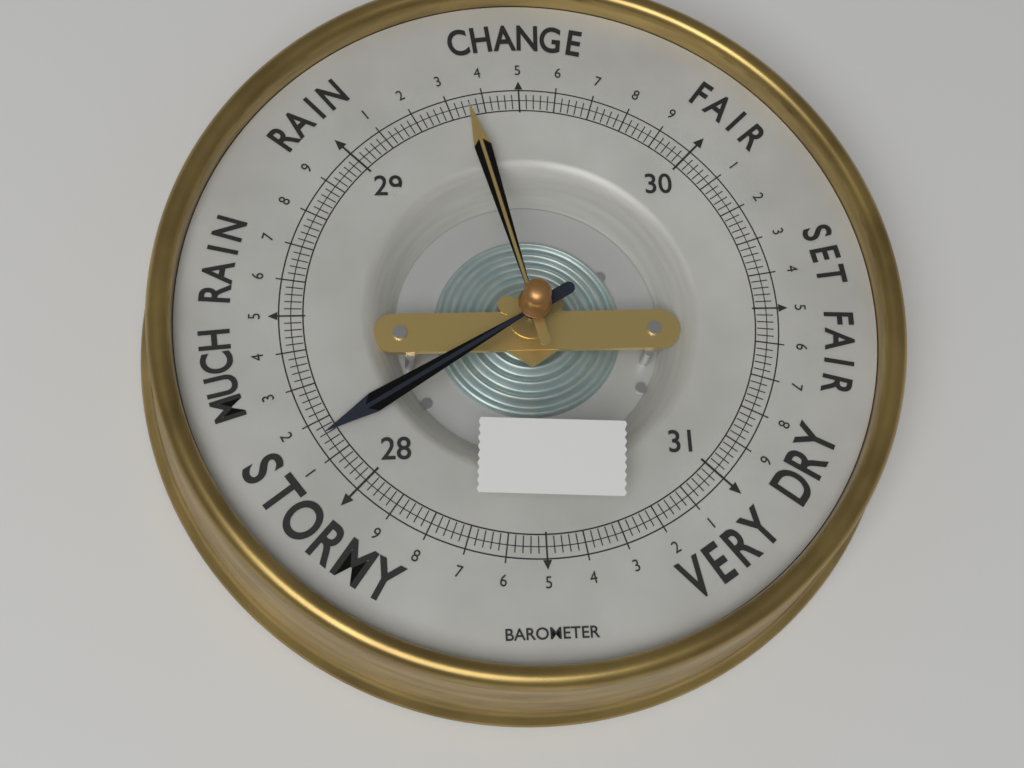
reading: 28.16 (no unit)
